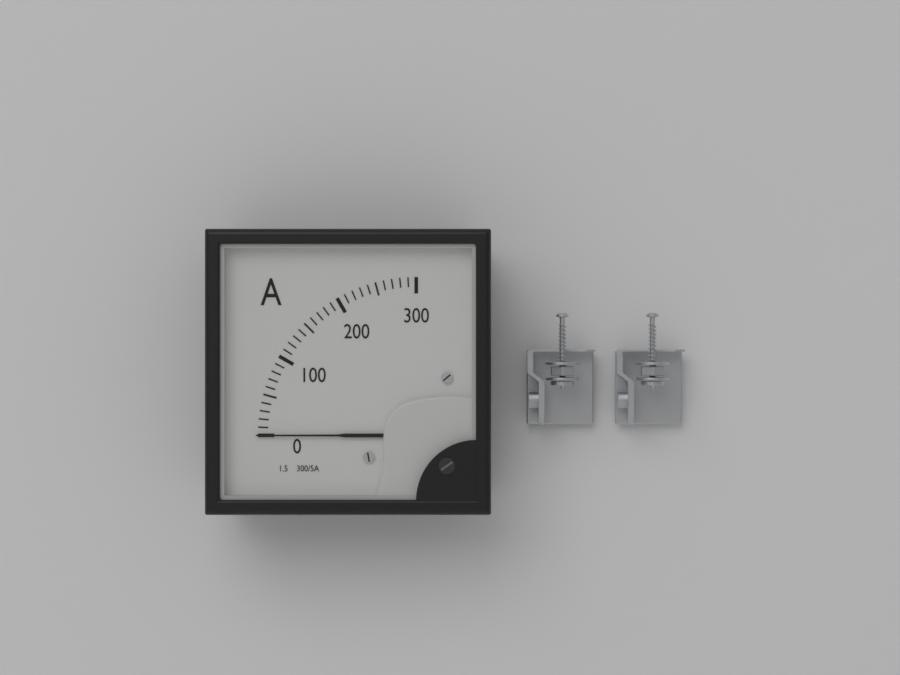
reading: 0 A
